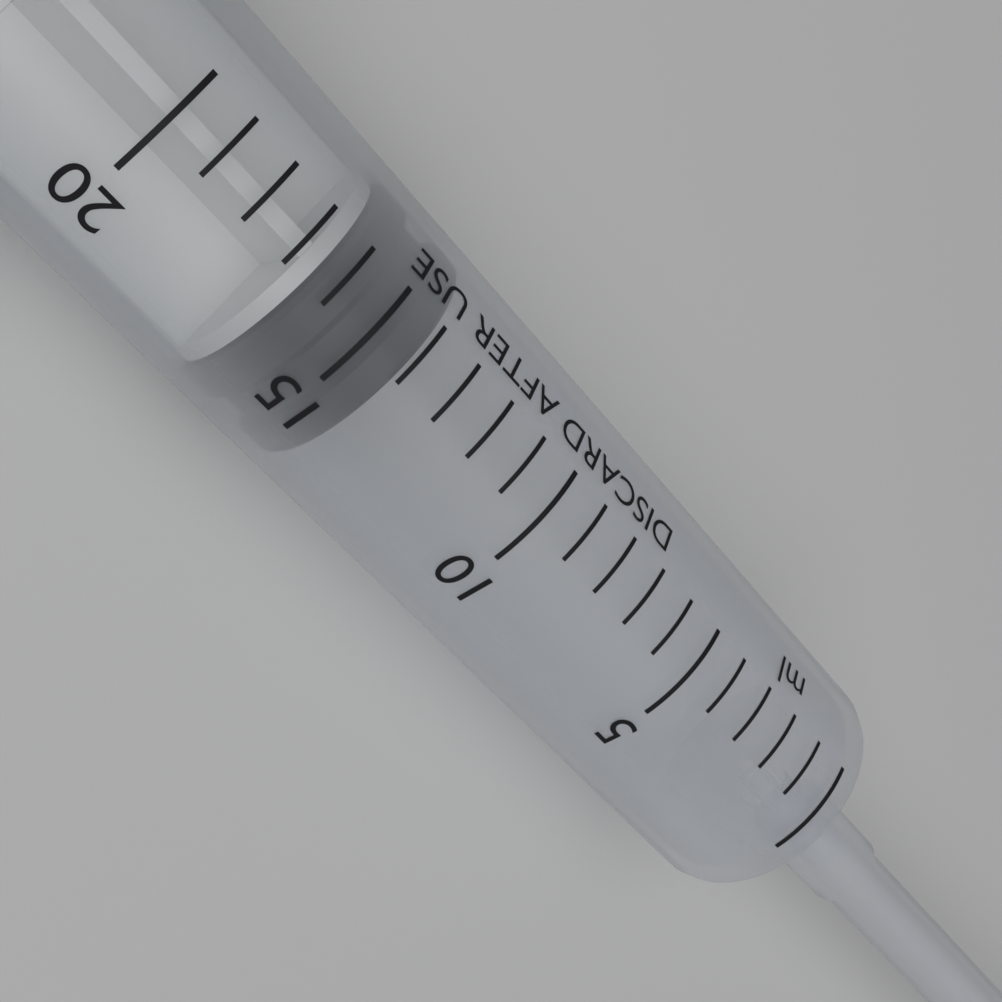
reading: 14 ml
